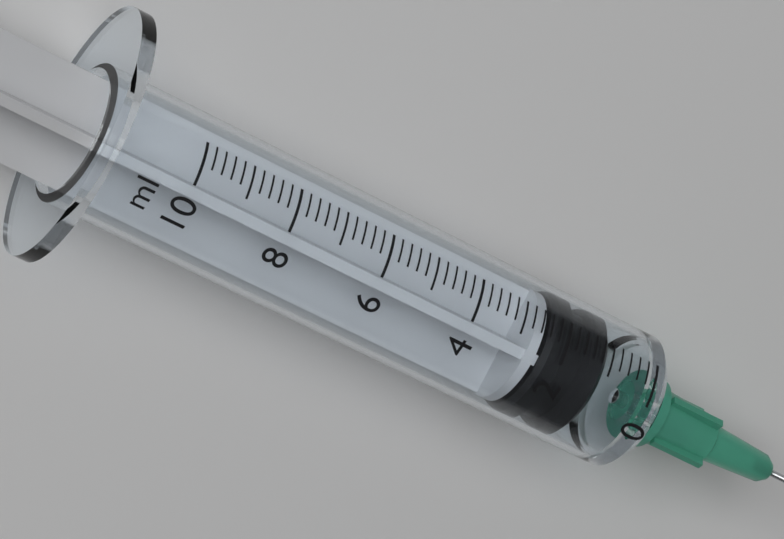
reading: 1.0 ml
